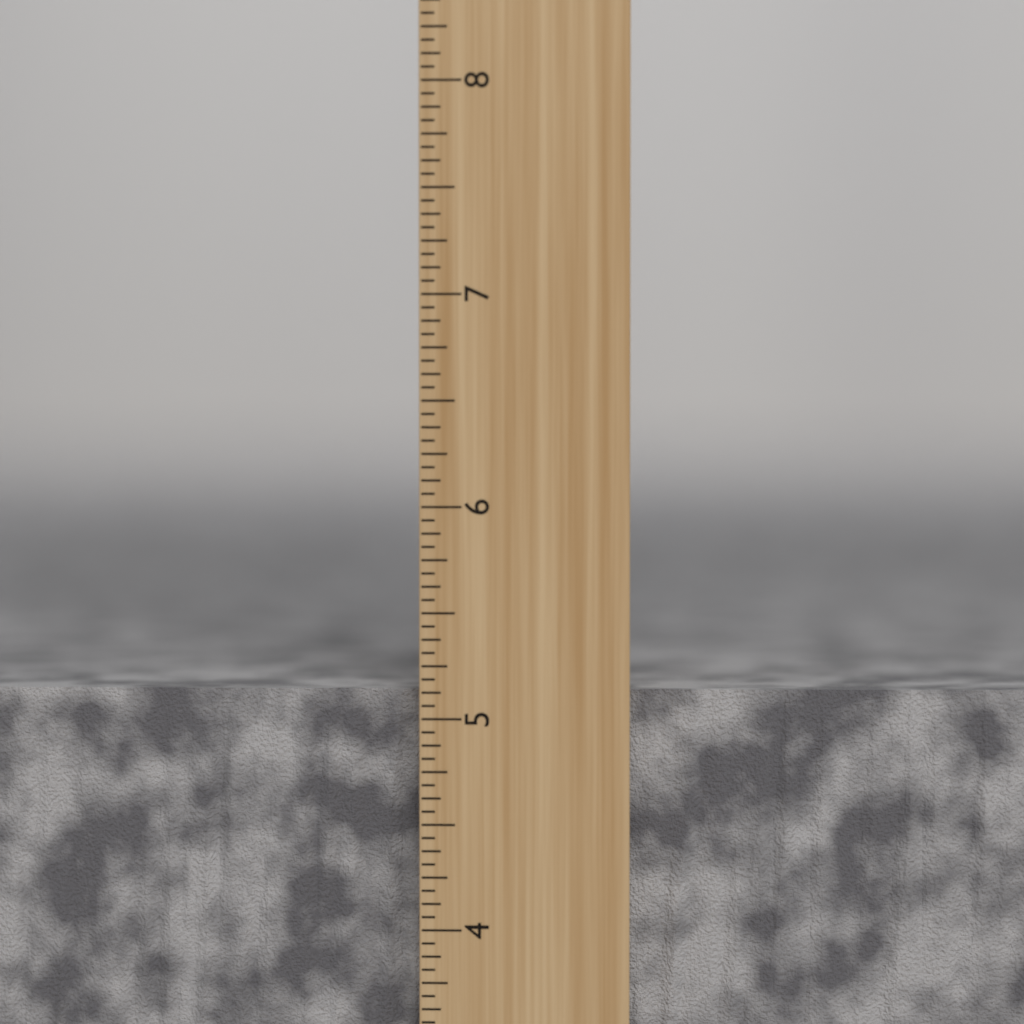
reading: 5.1250 inch
